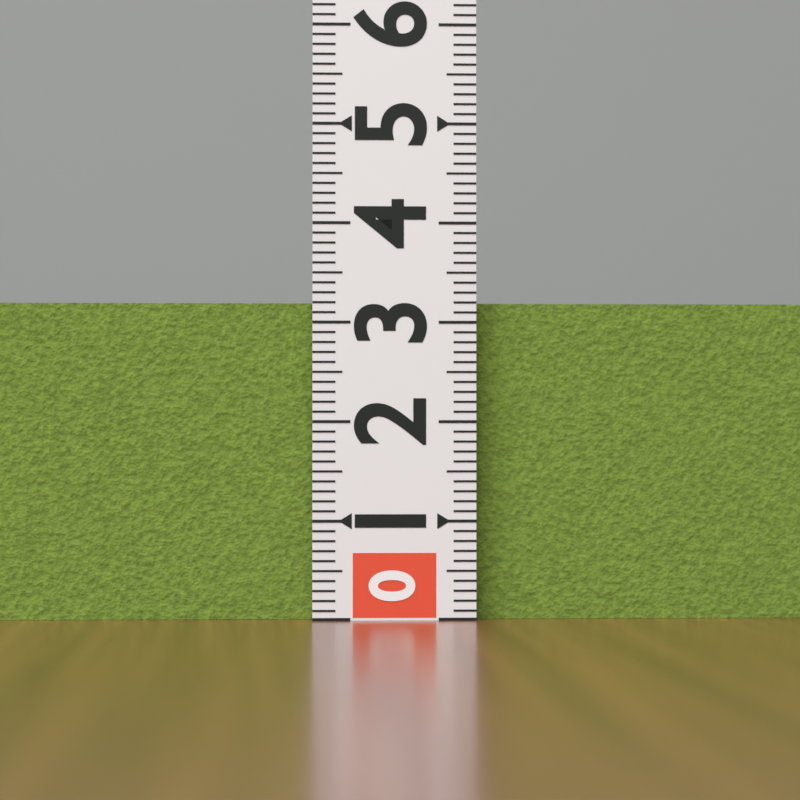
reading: 3.2 (no unit)
